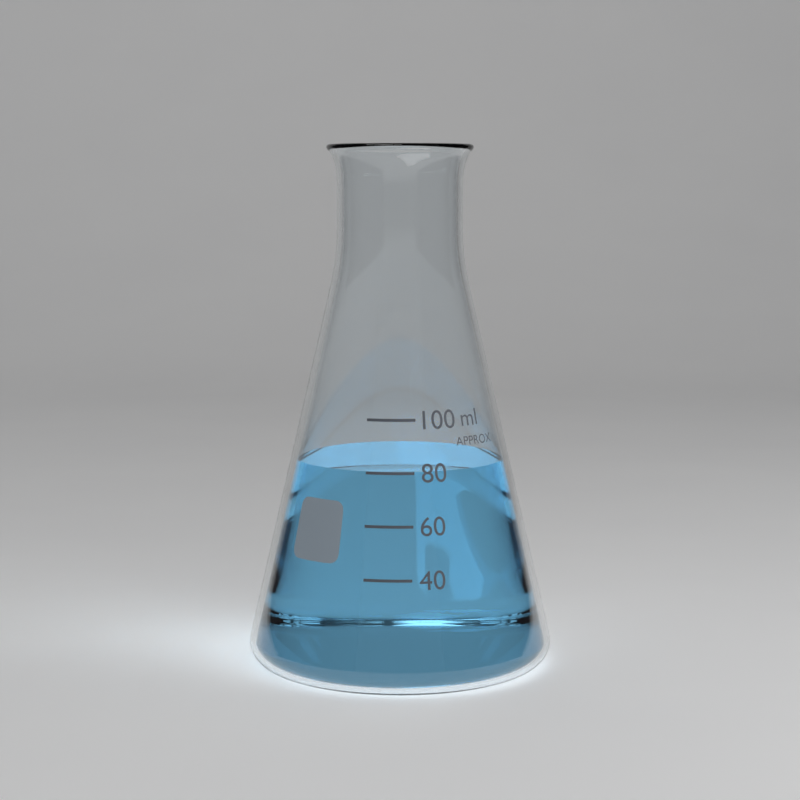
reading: 80 ml
